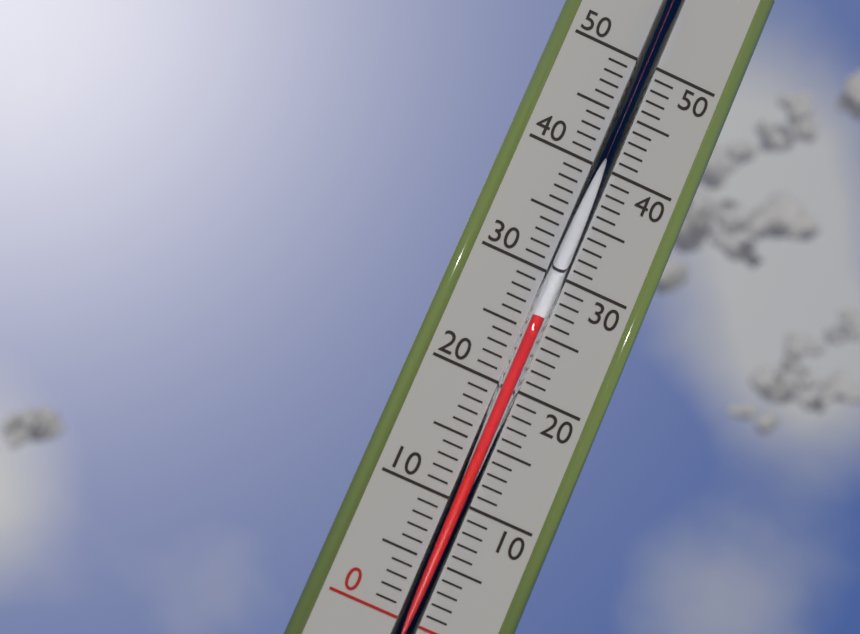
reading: 26 (no unit)
